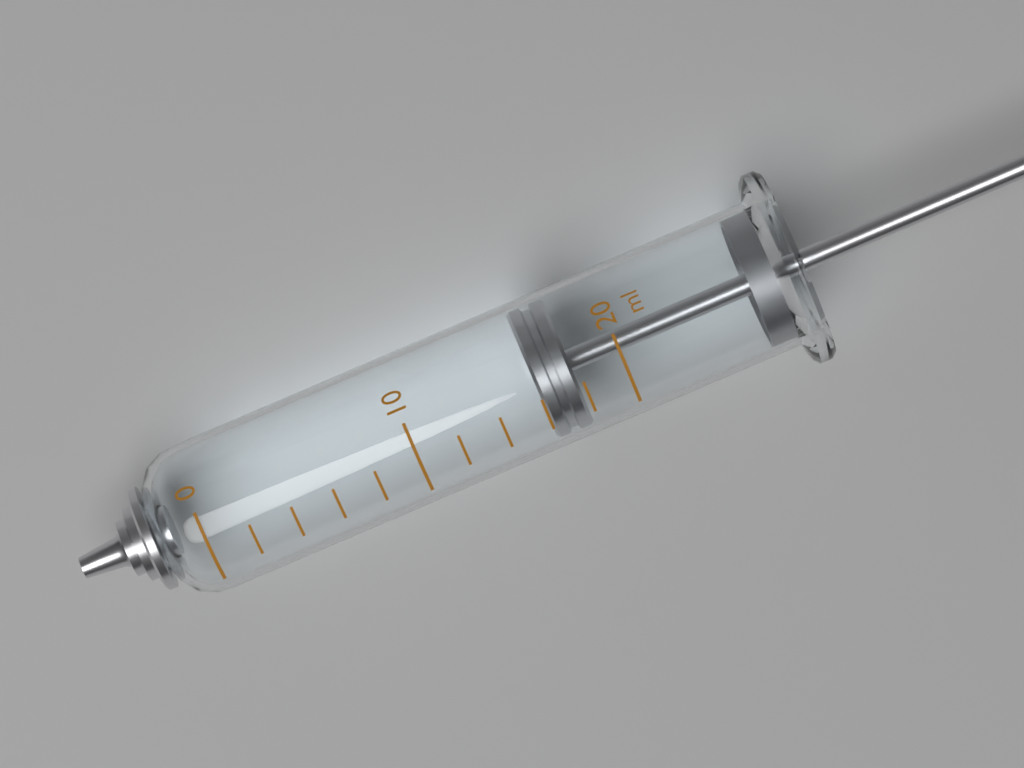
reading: 16 ml
